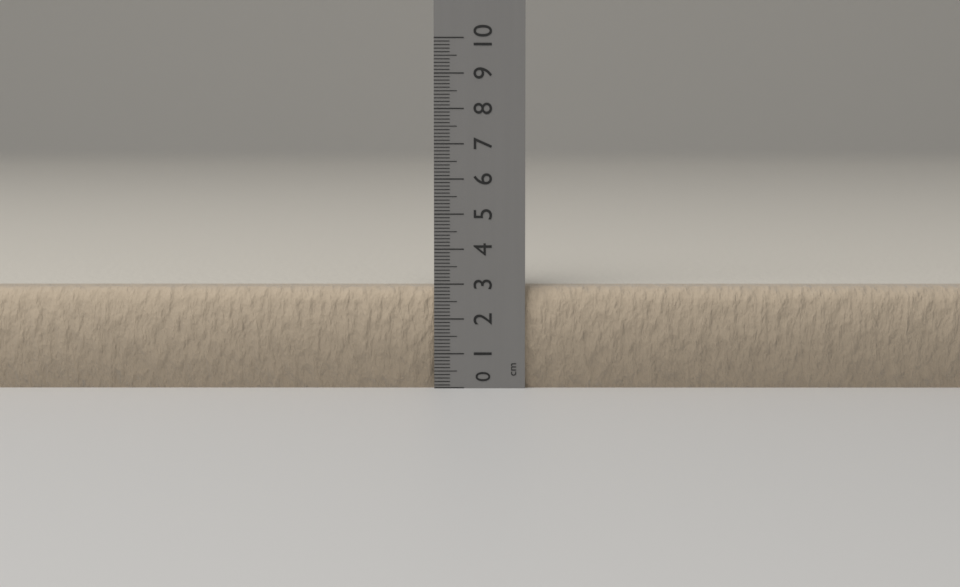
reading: 2.9 cm
